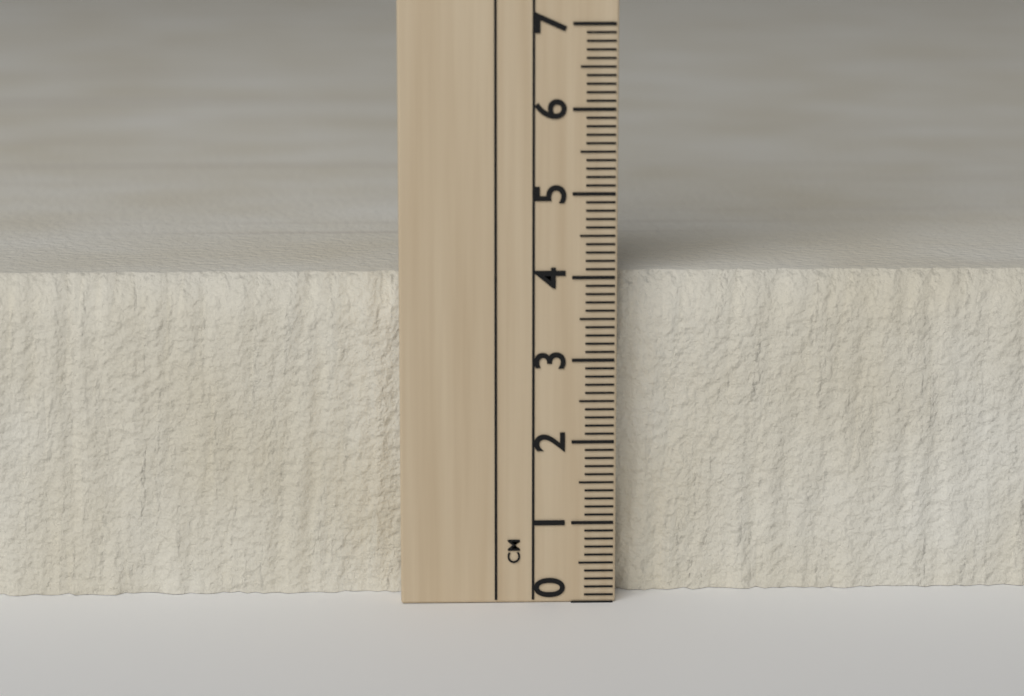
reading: 4.0 cm
